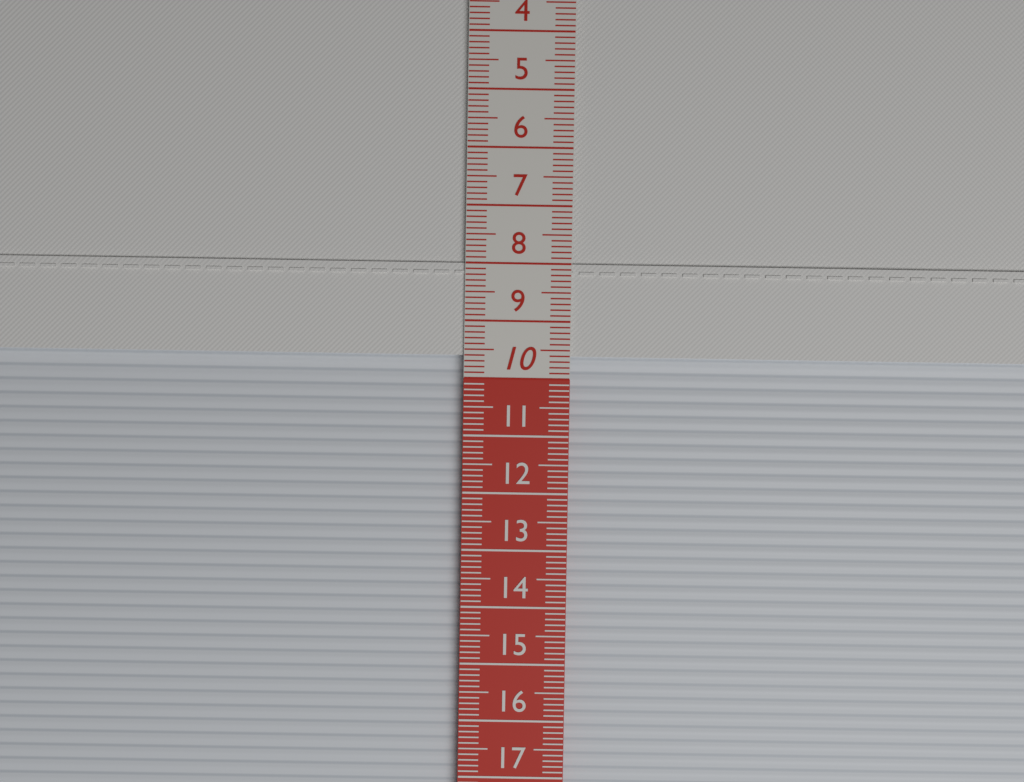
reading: 9.6 cm
